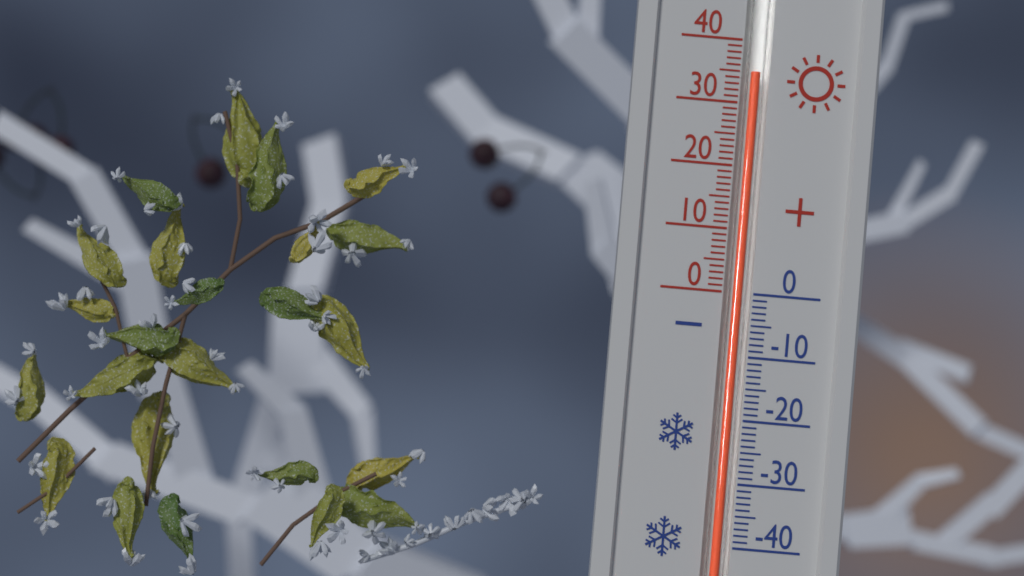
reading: 35 (no unit)
